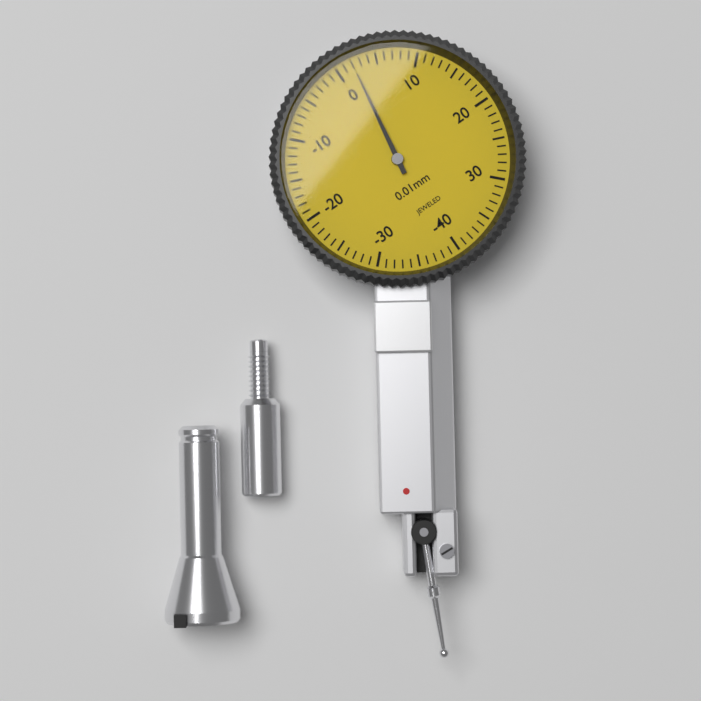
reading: 2 0.01mm
